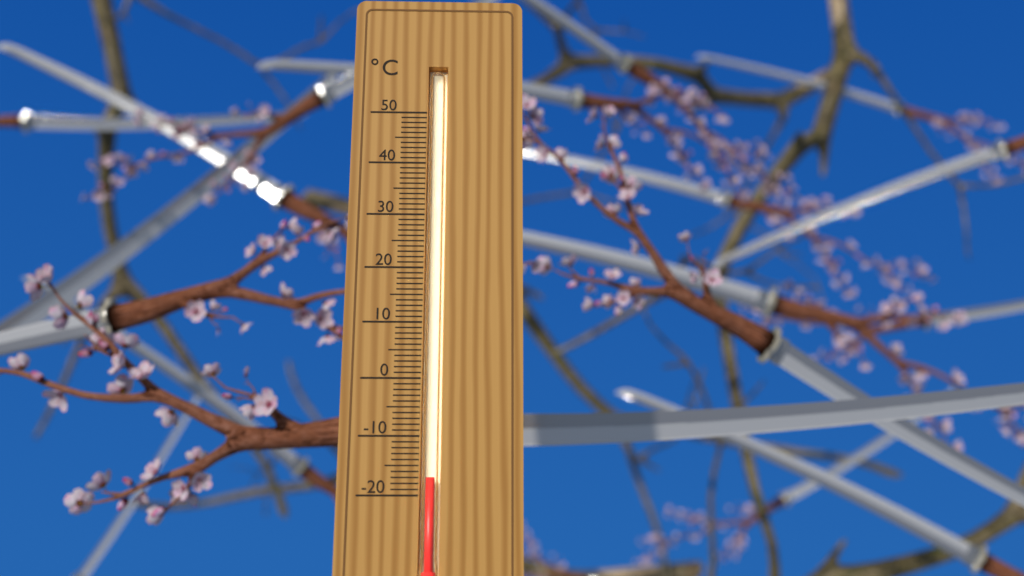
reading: -17 °C
